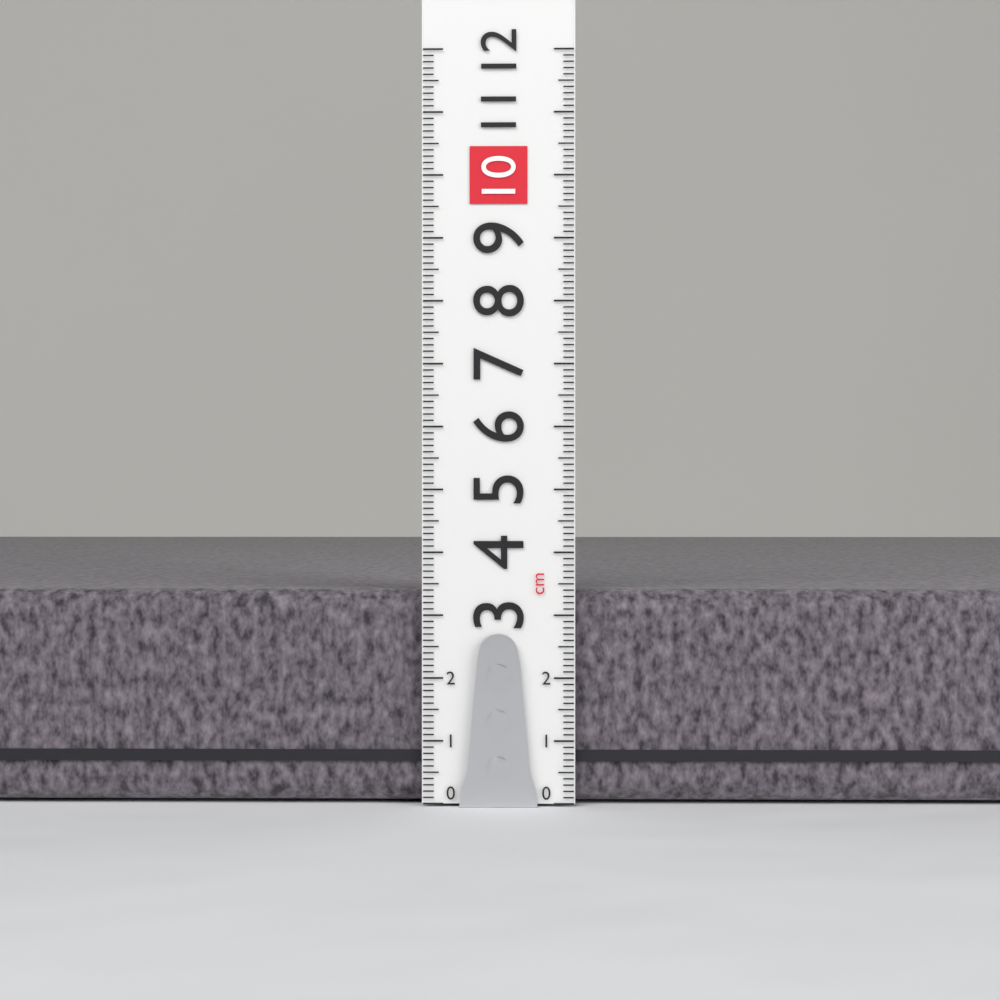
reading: 3.4 cm
